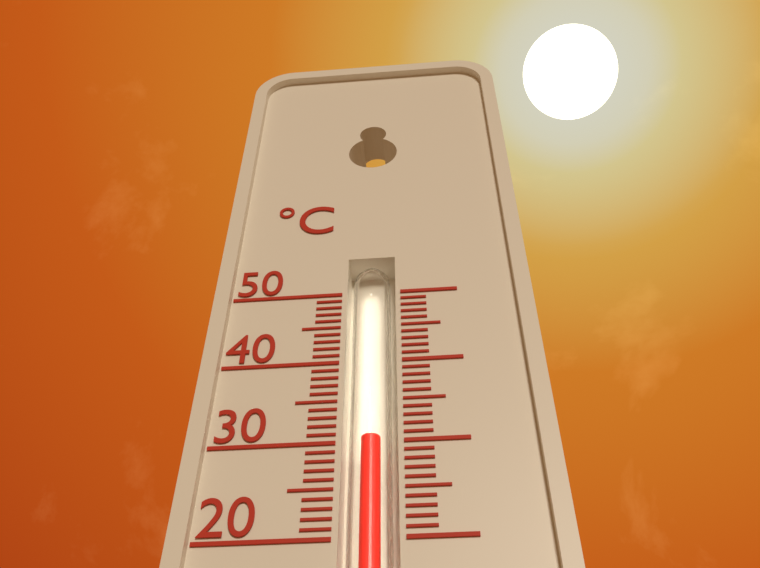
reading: 31 °C
